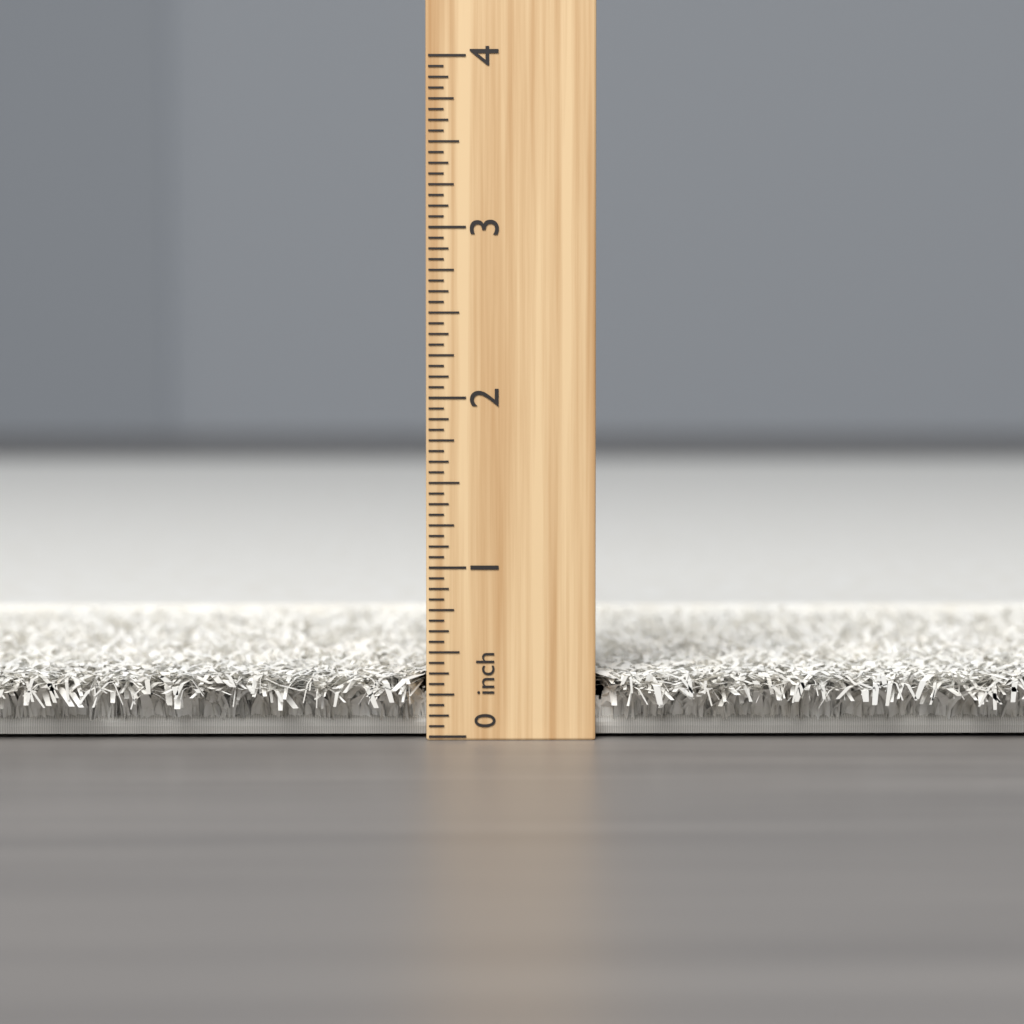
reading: 0.3750 inch
